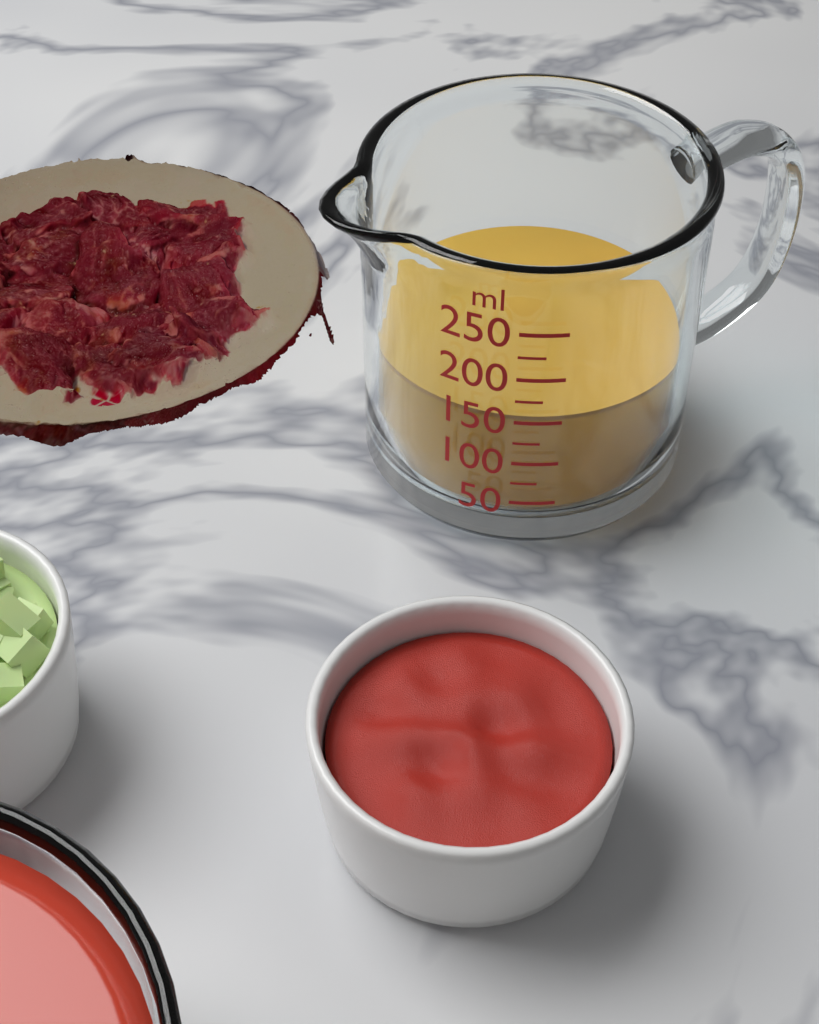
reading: 150 ml
